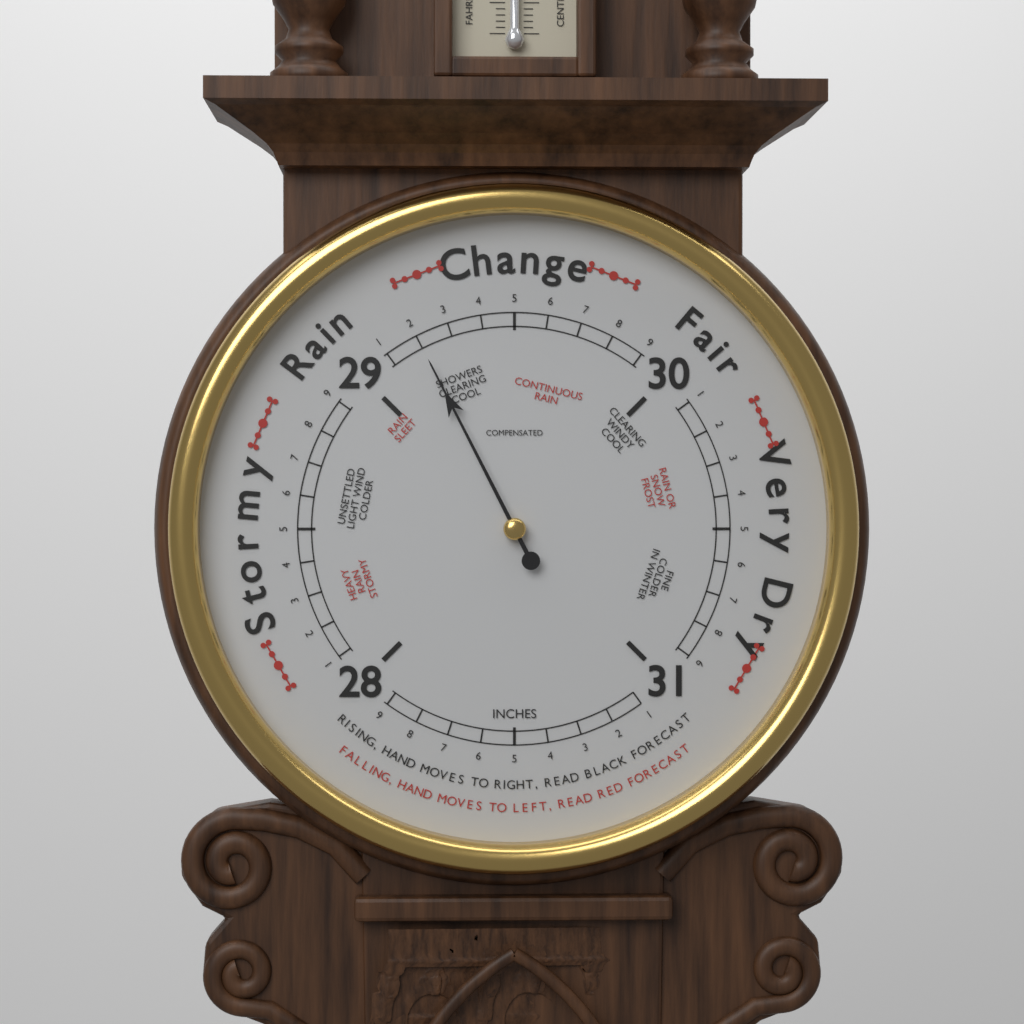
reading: 29.2 inHg
